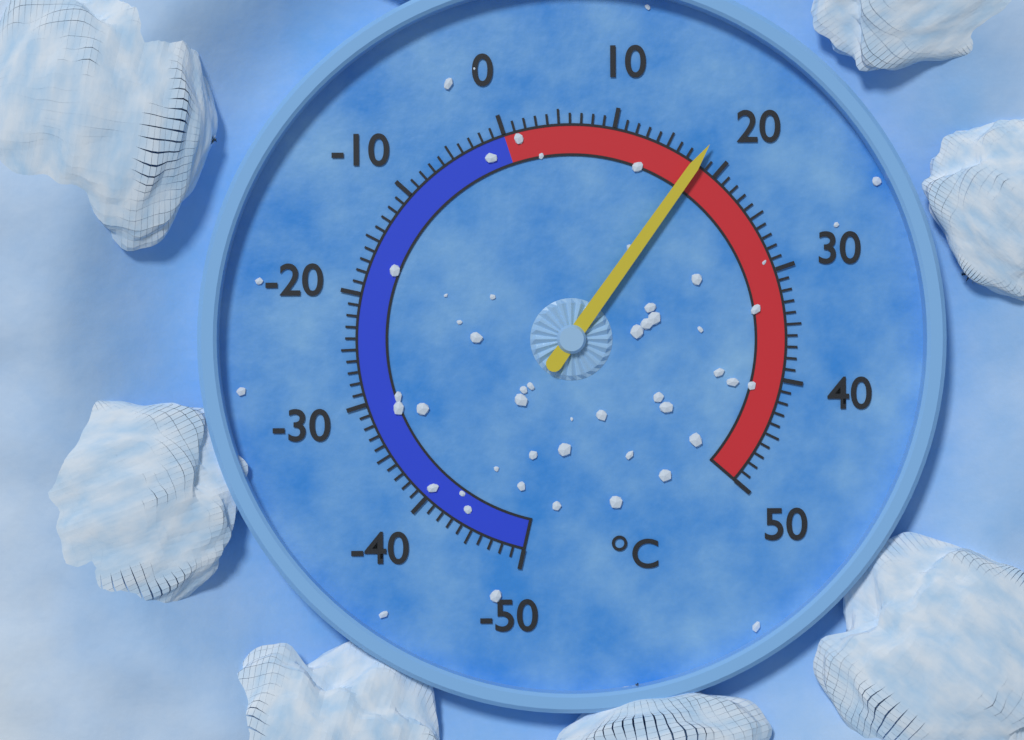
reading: 18 °C
